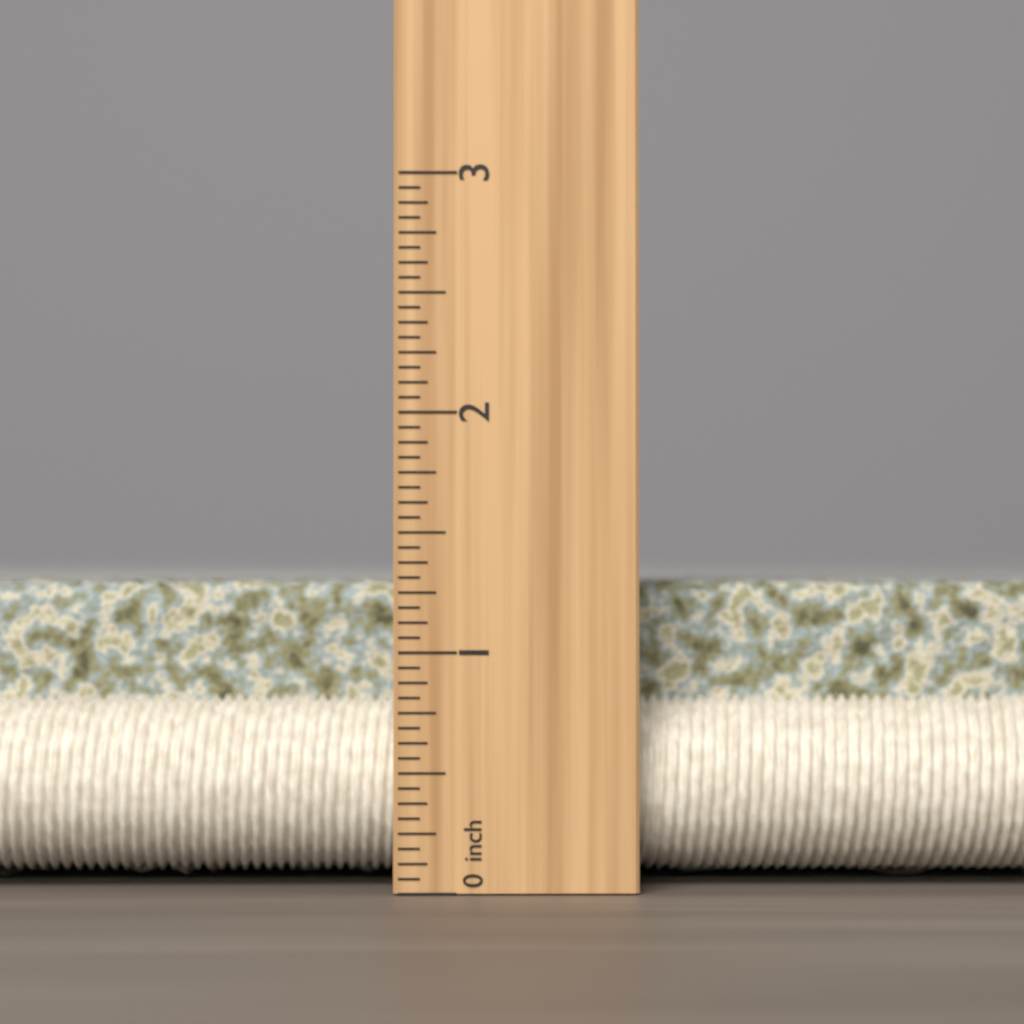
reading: 1.3125 inch
